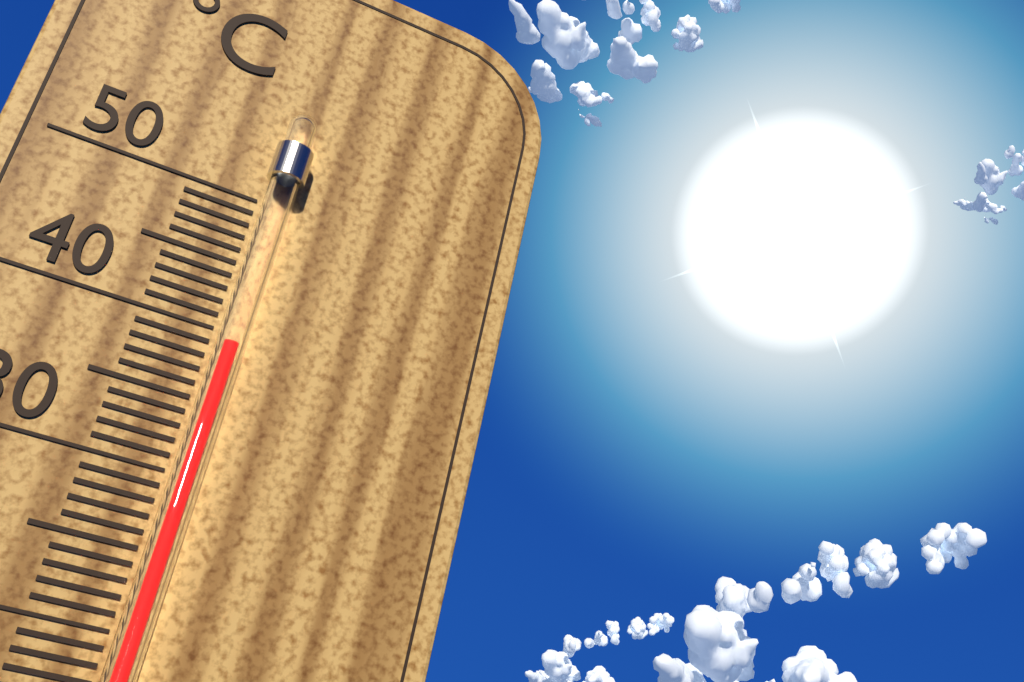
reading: 39 °C
